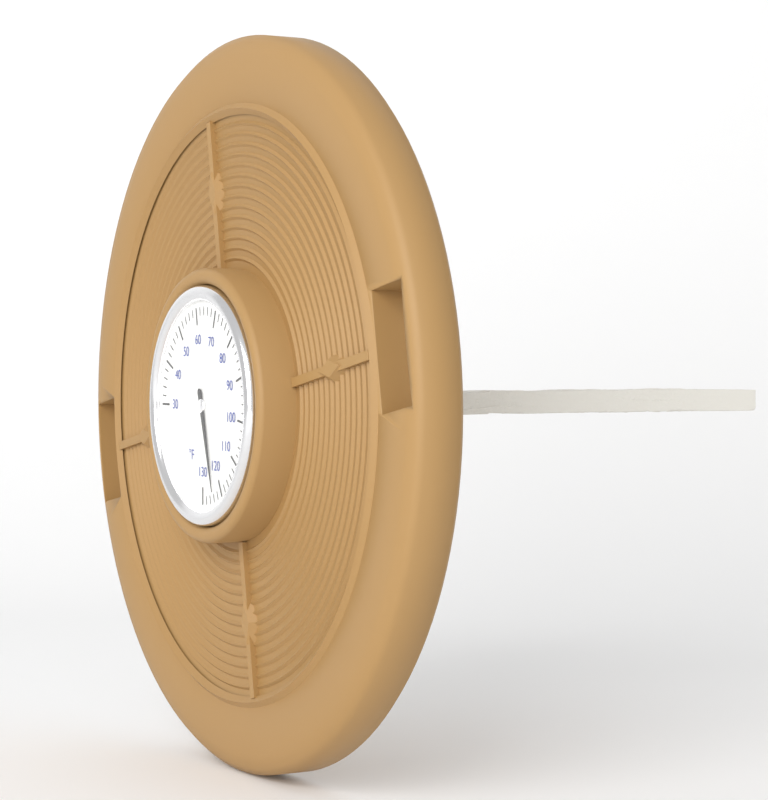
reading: 124 °F
